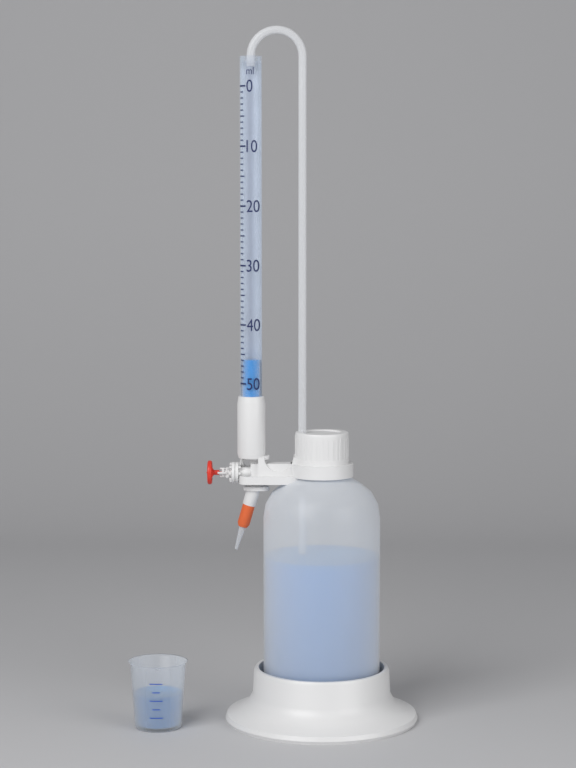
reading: 46 ml
